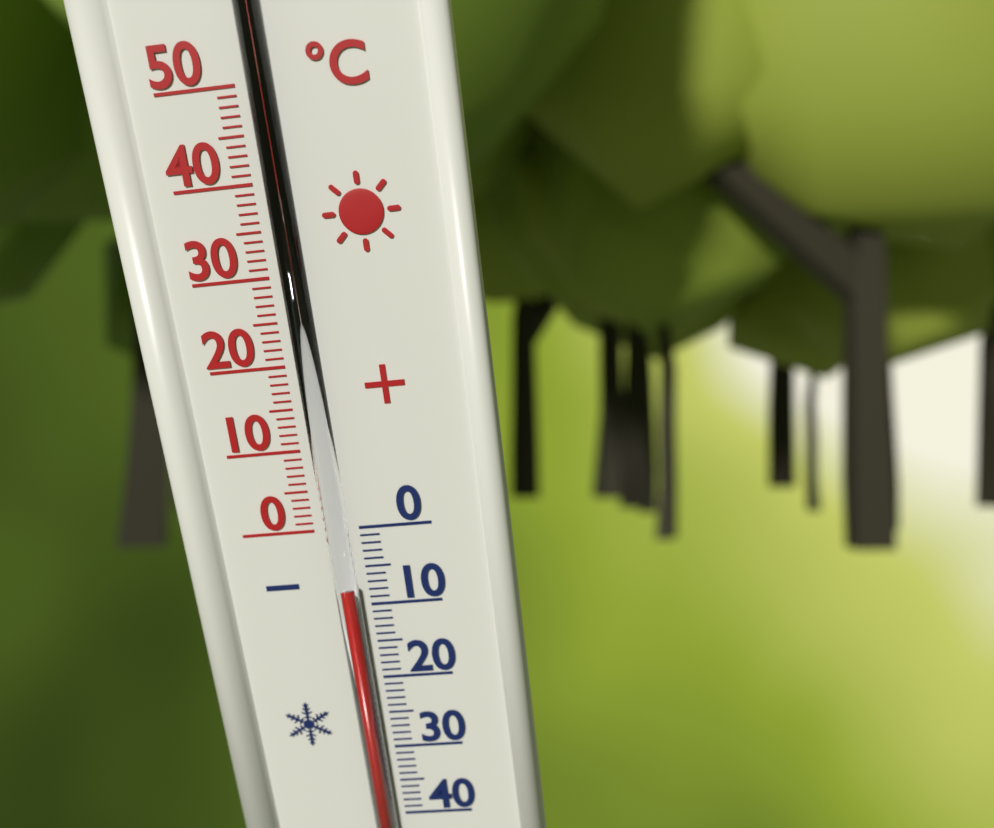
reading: -7 °C
